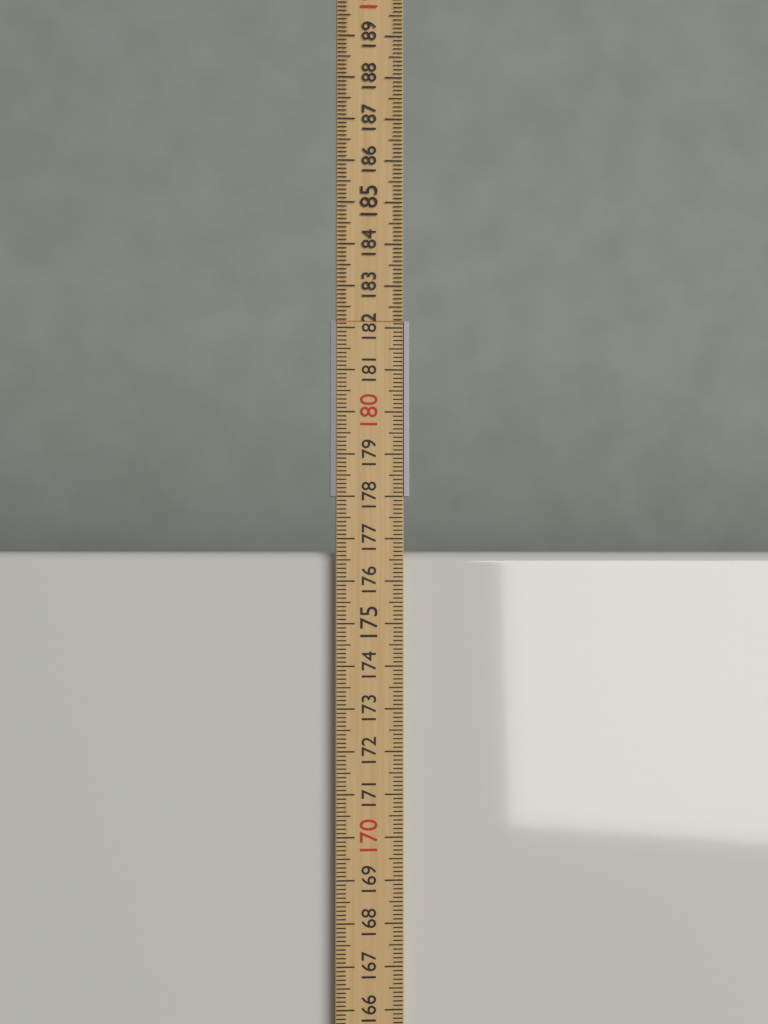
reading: 176.7 cm
